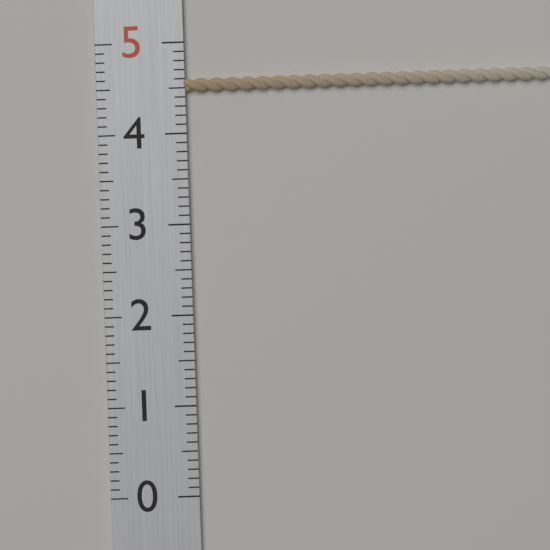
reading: 4.6 (no unit)
